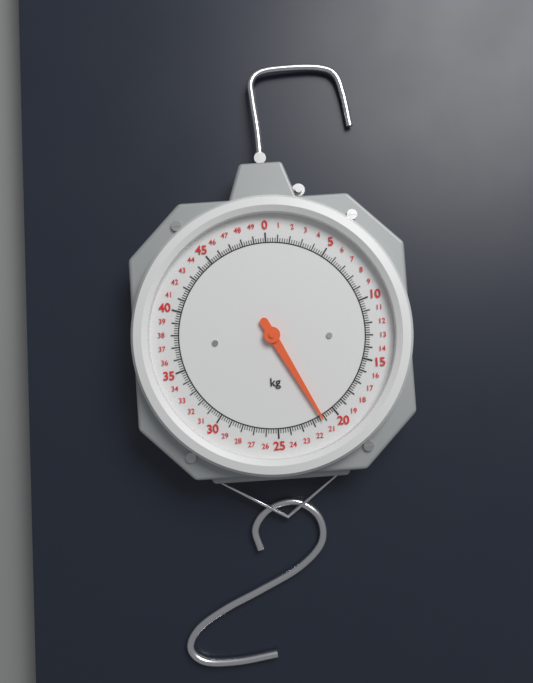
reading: 21.2 kg
